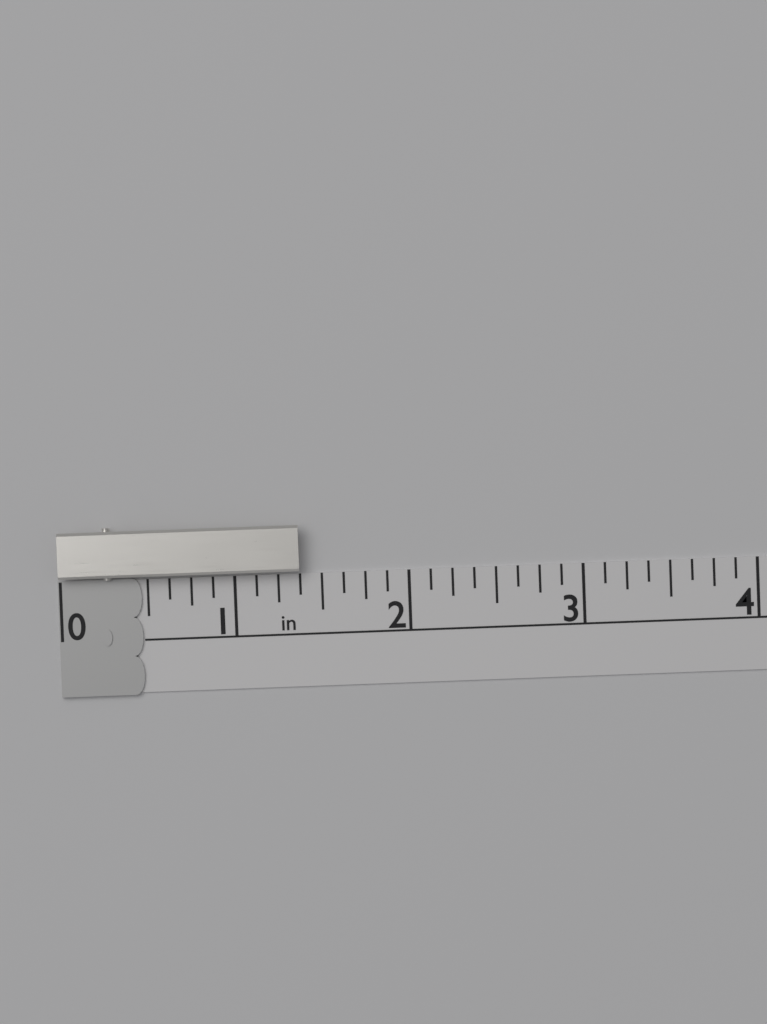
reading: 1.375 in
